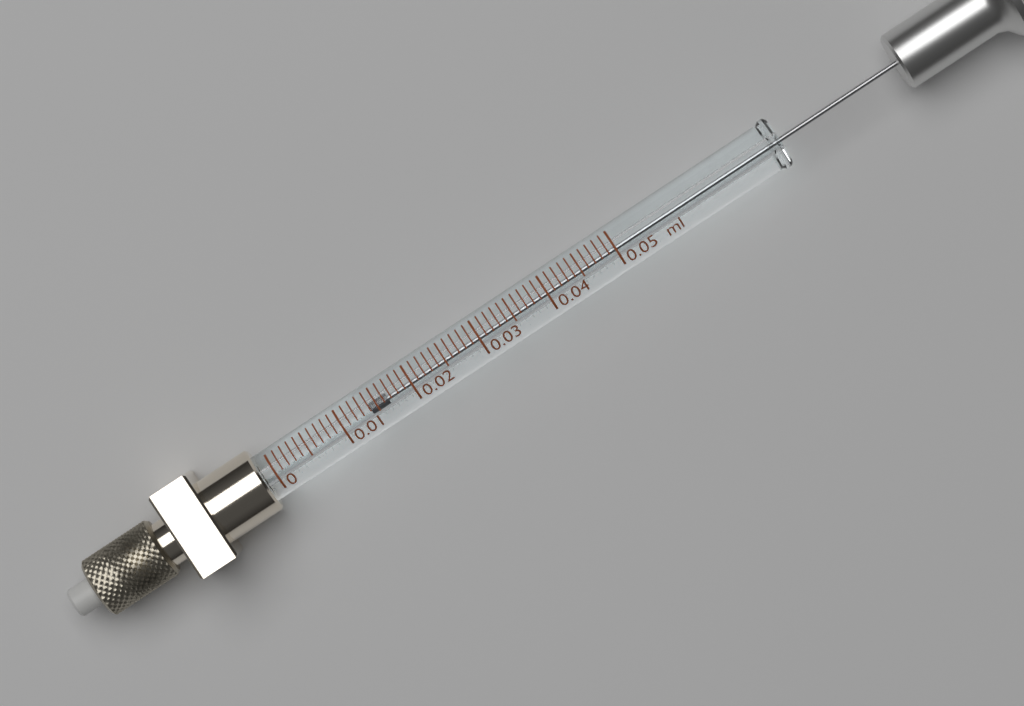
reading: 0.014 ml
